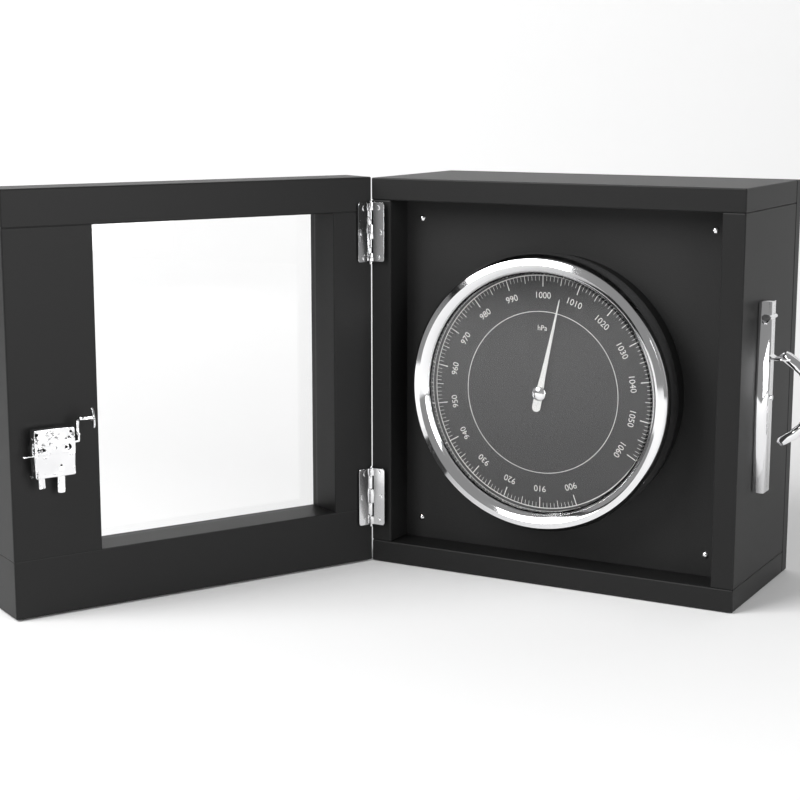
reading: 1006 hPa
